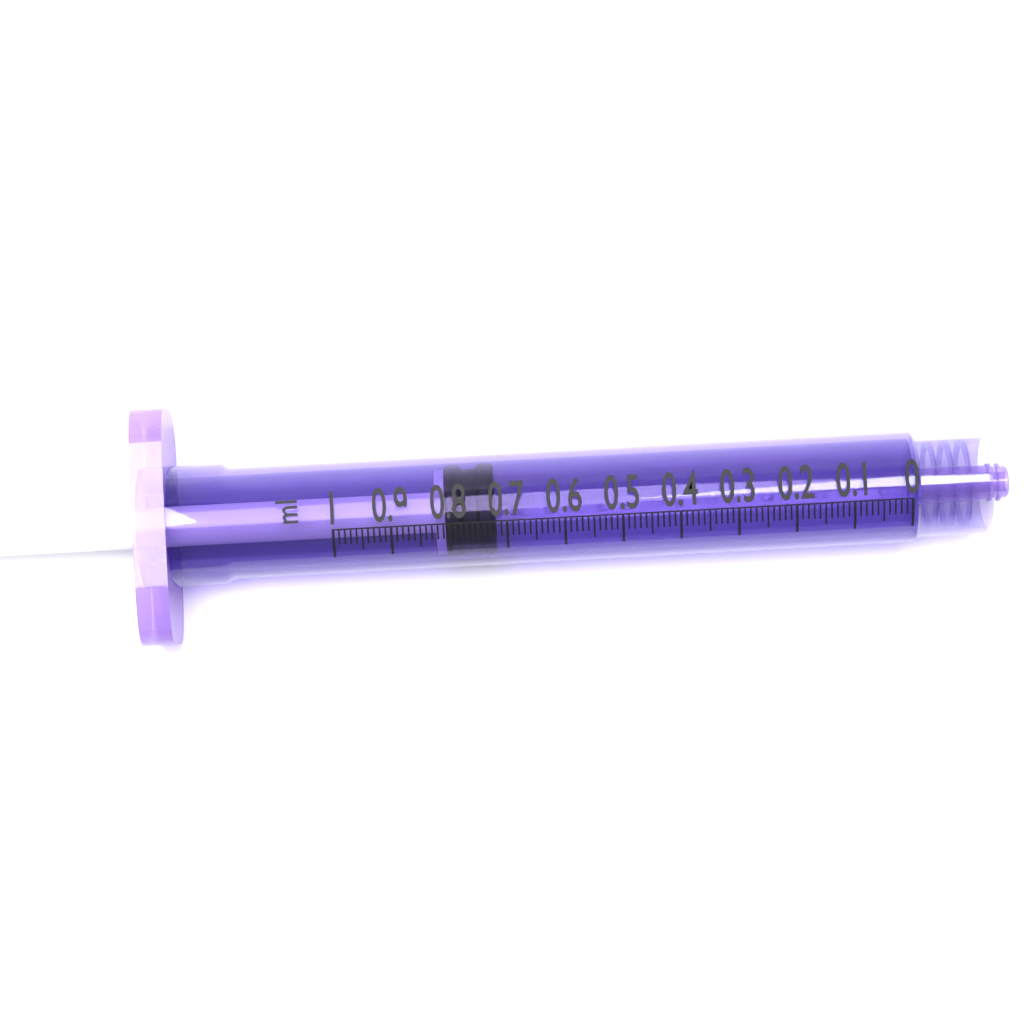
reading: 0.72 ml
